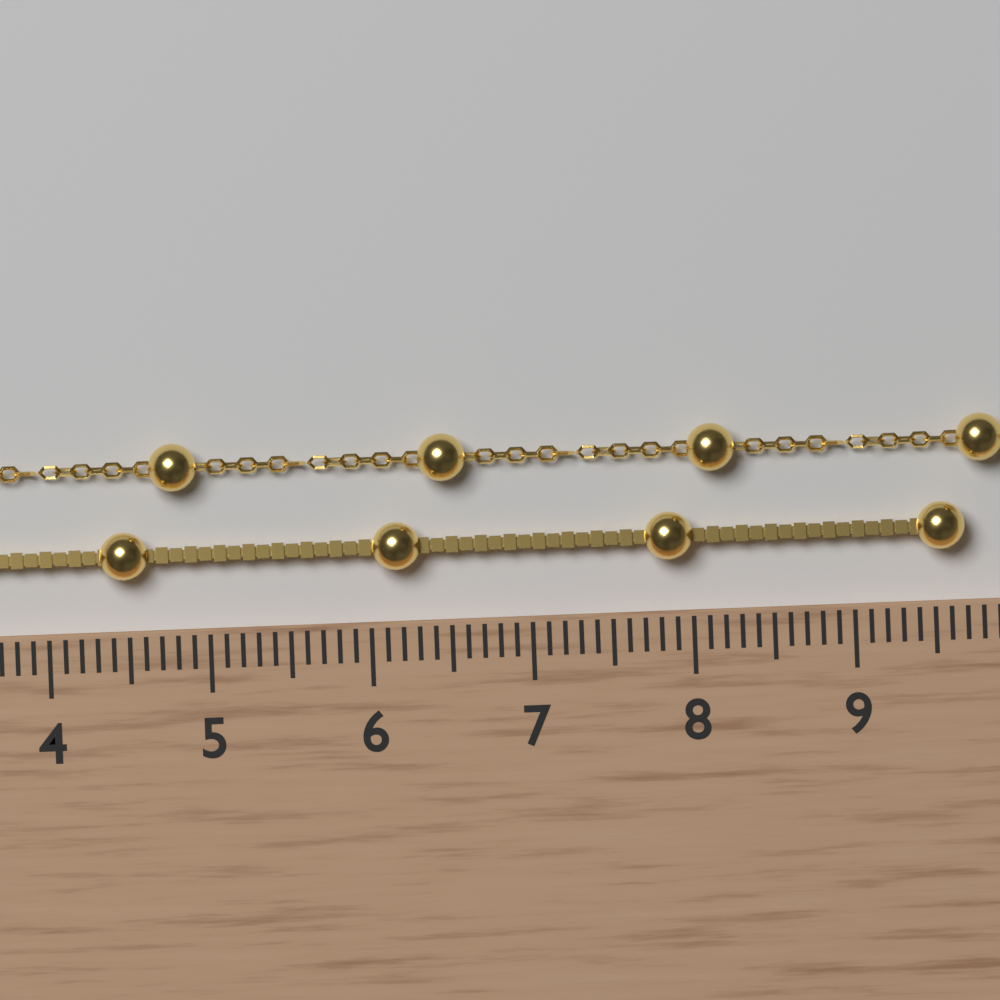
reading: 9.7 cm
